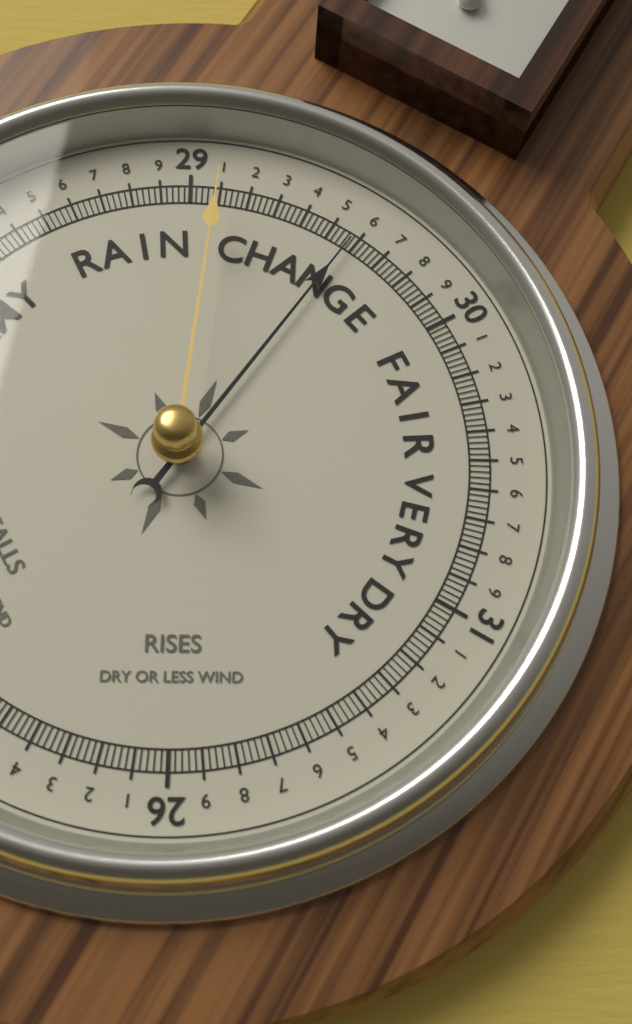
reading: 29.58 (no unit)
